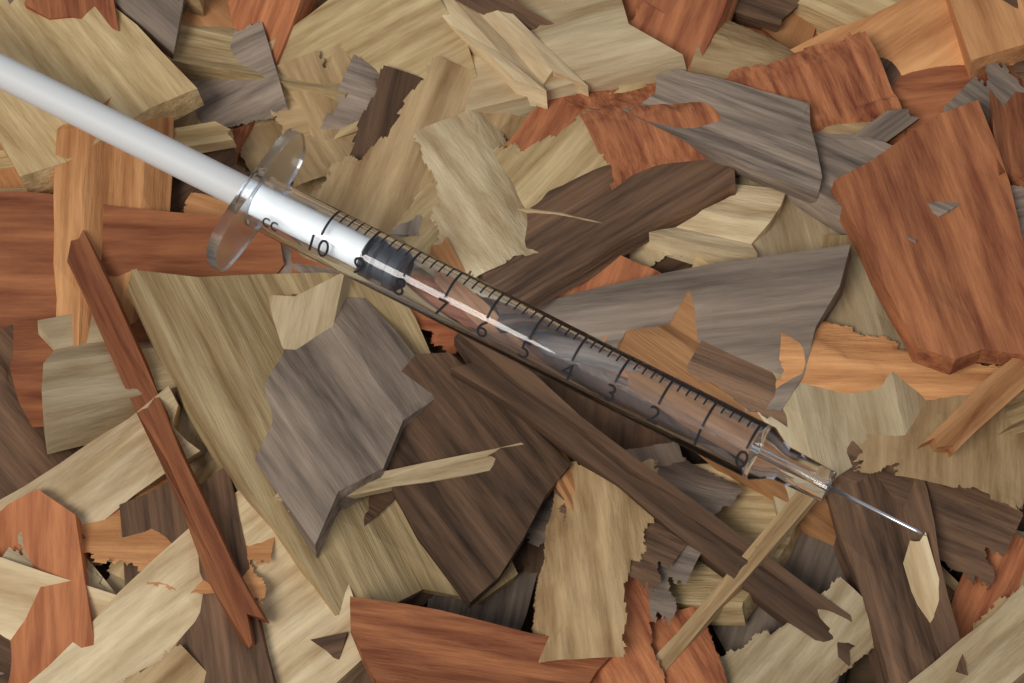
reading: 8.2 cc
